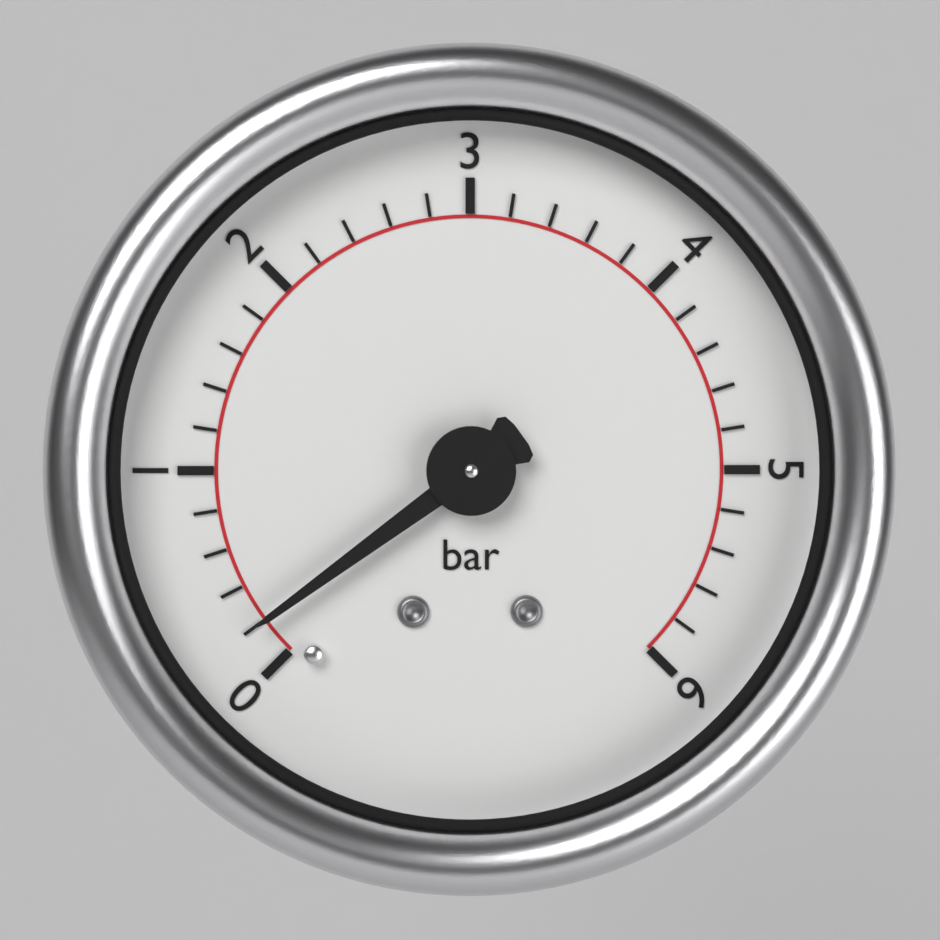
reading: 0.2 bar
